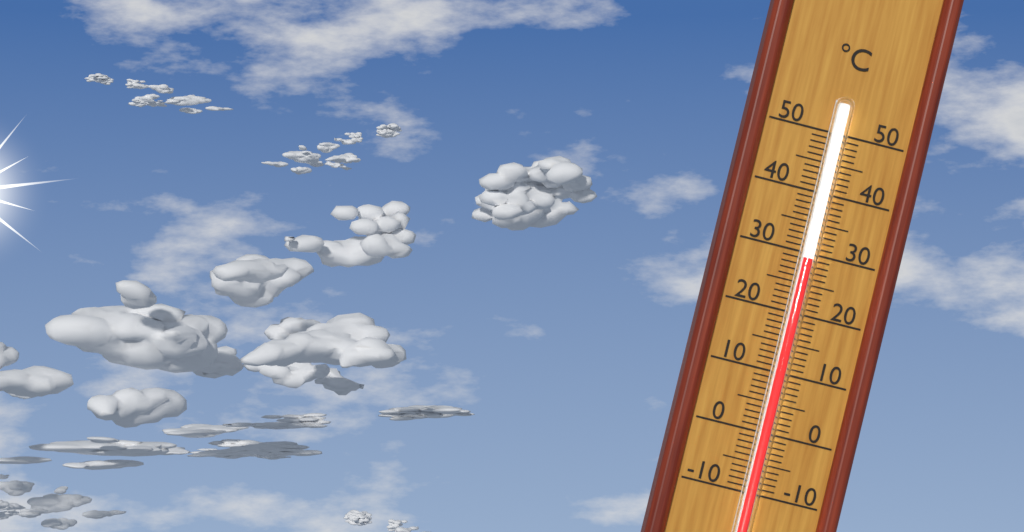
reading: 29 °C
